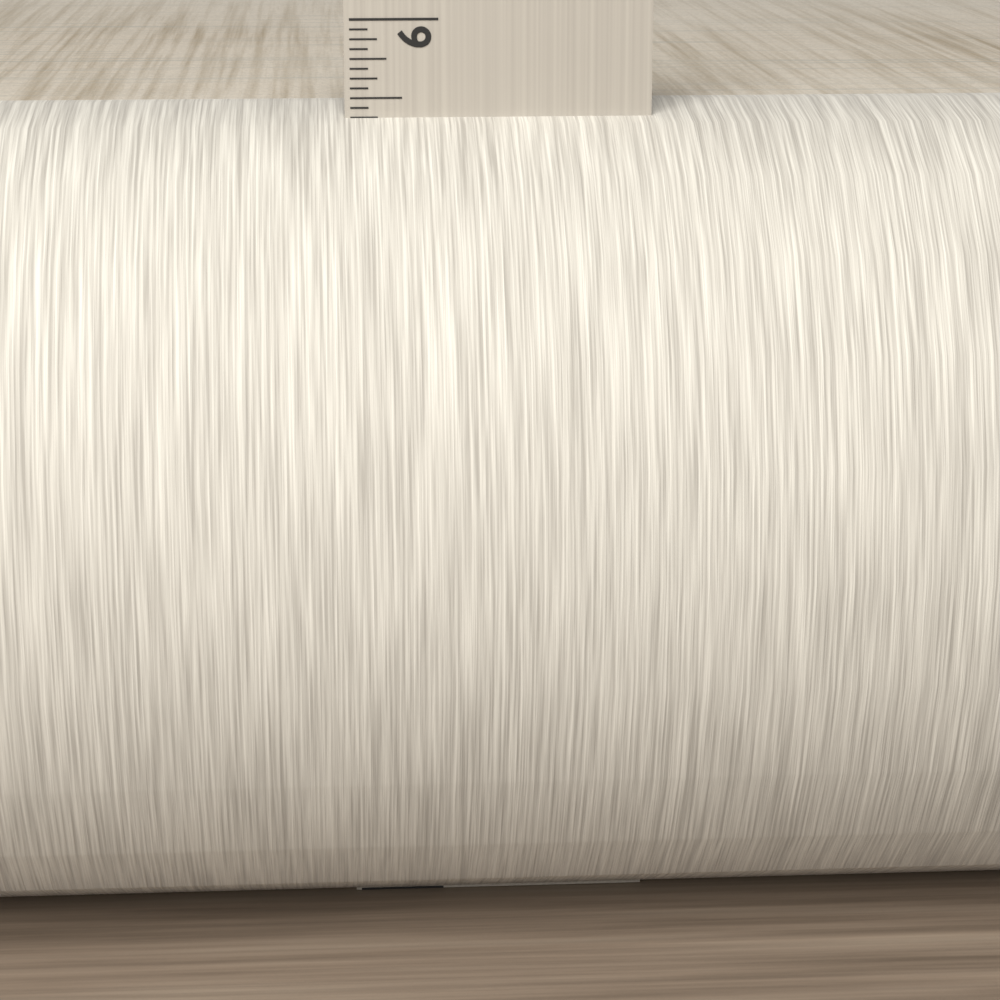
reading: 5.4375 in
